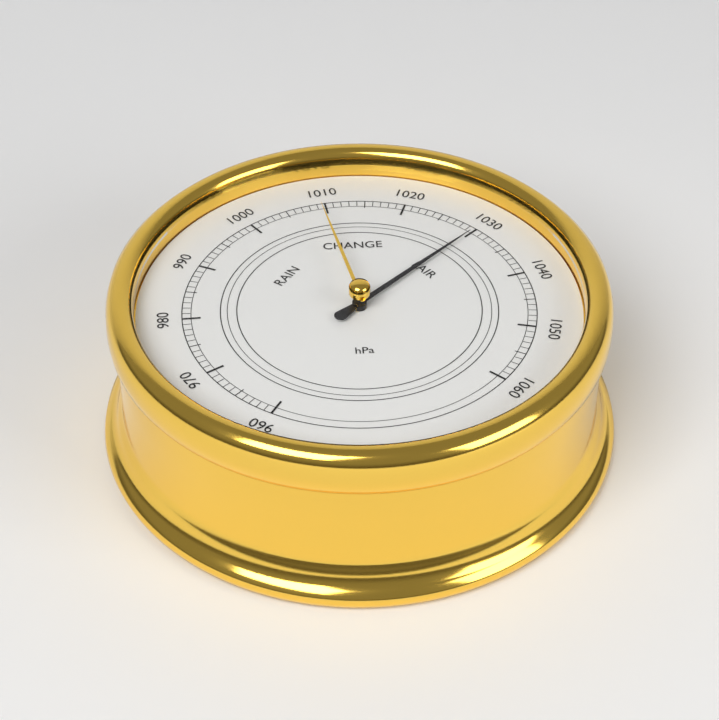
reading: 1030 hPa
